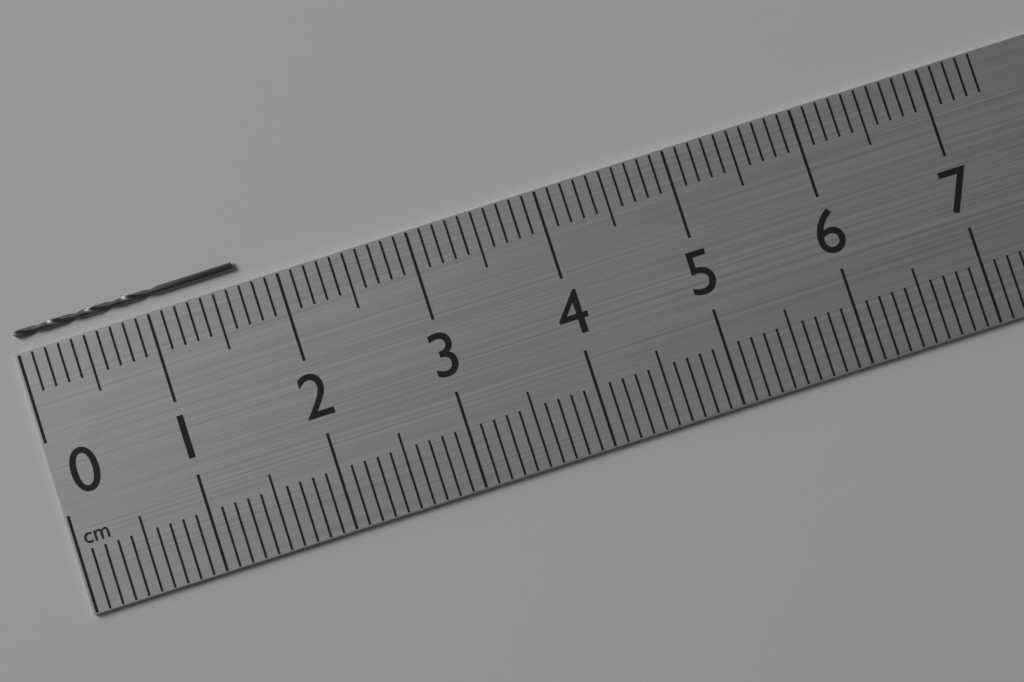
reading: 1.7 cm
